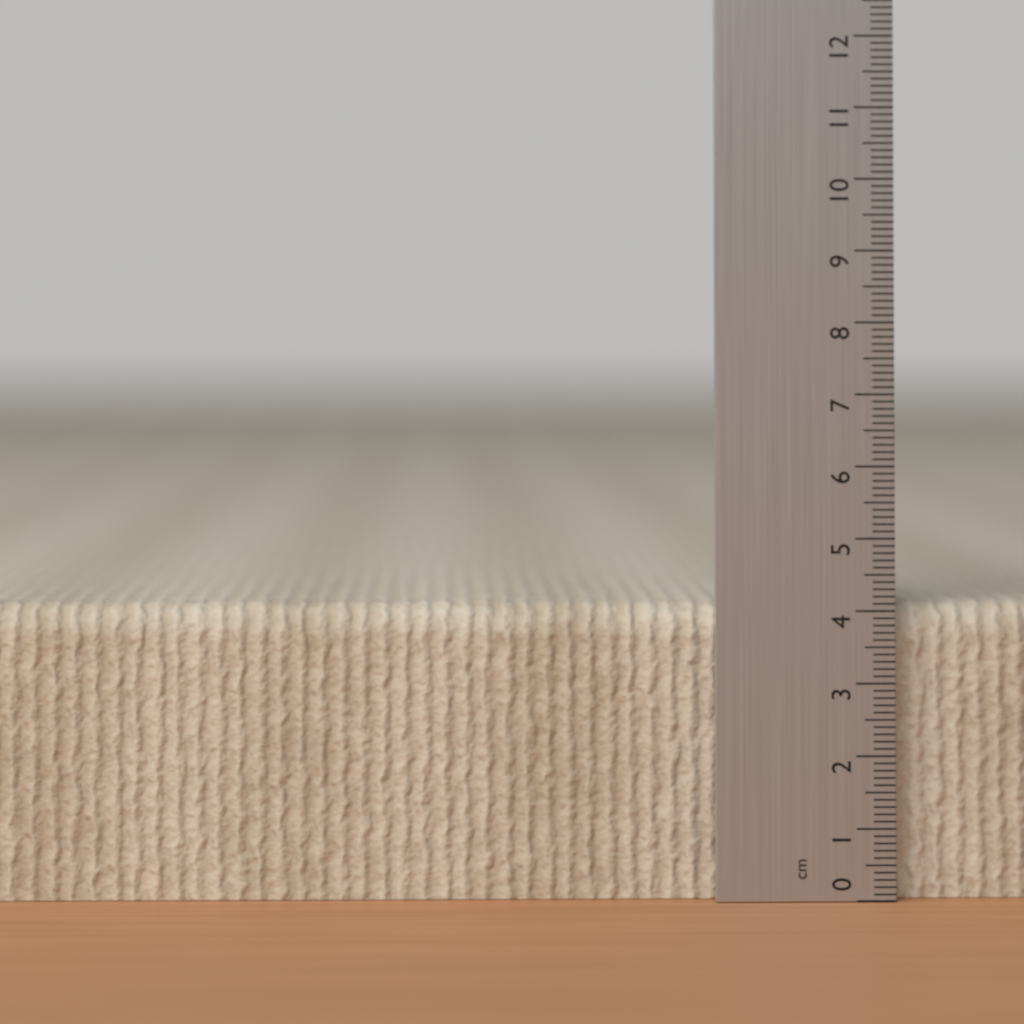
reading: 4.1 cm
